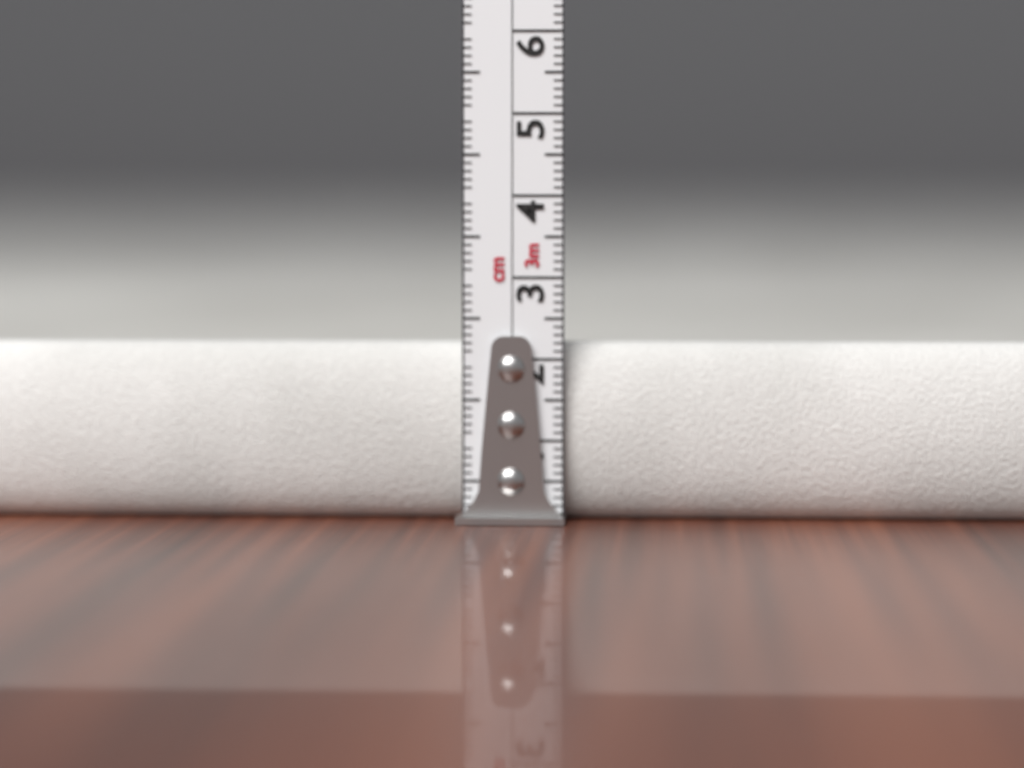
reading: 2.2 cm
